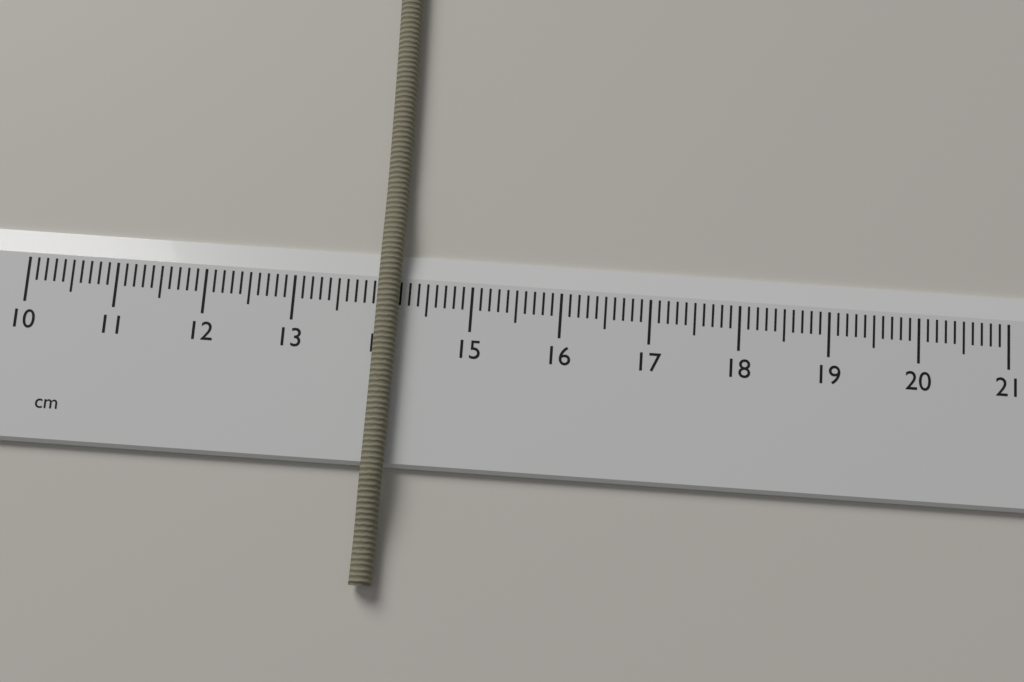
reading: 14.2 cm
